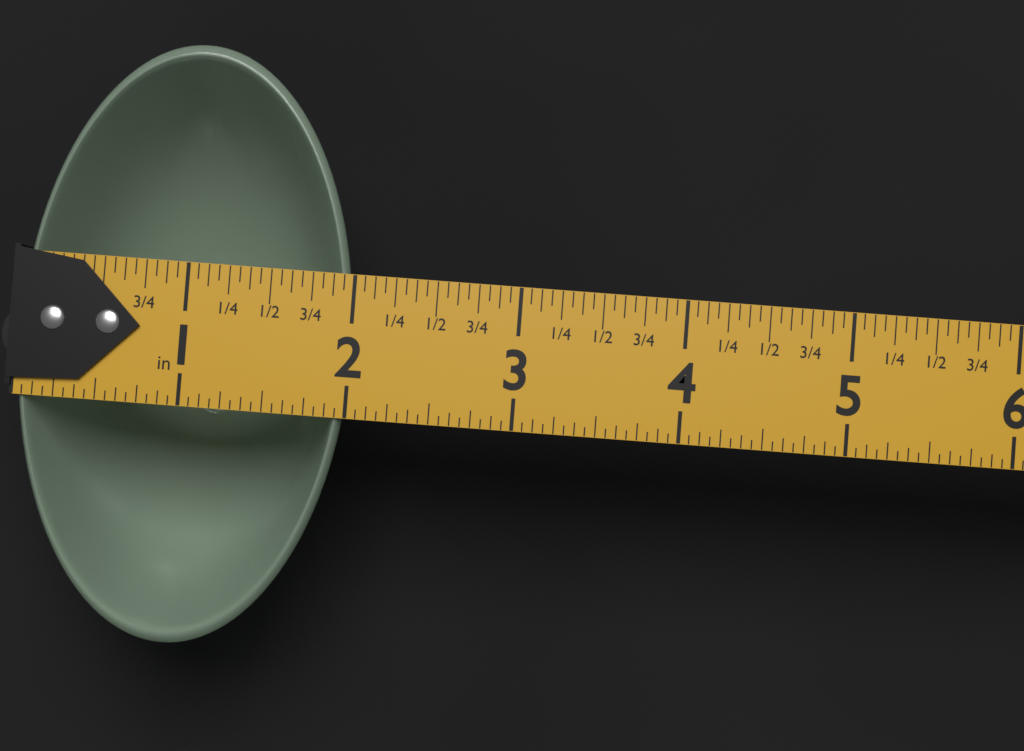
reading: 2.0000 in
